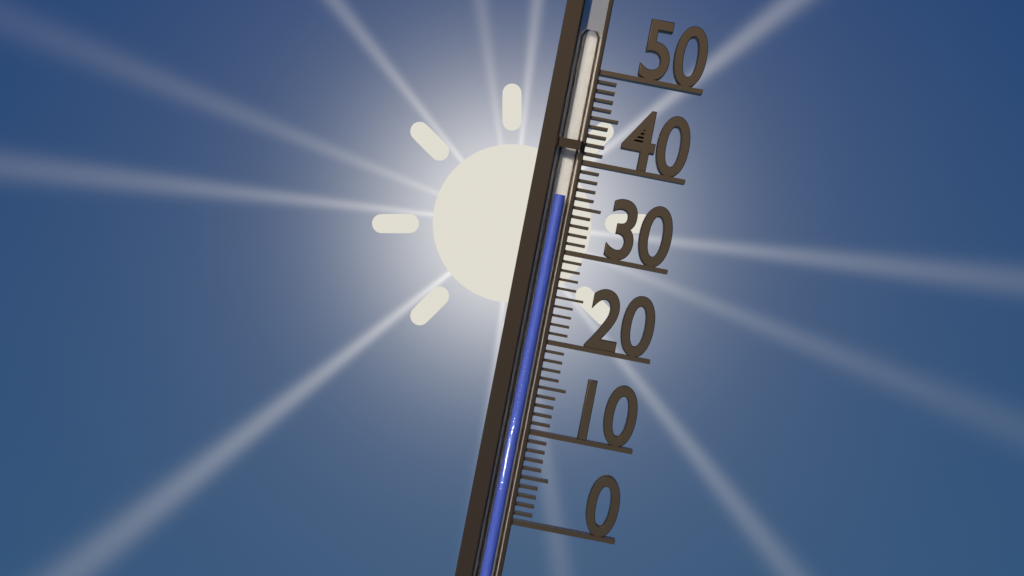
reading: 36 (no unit)
